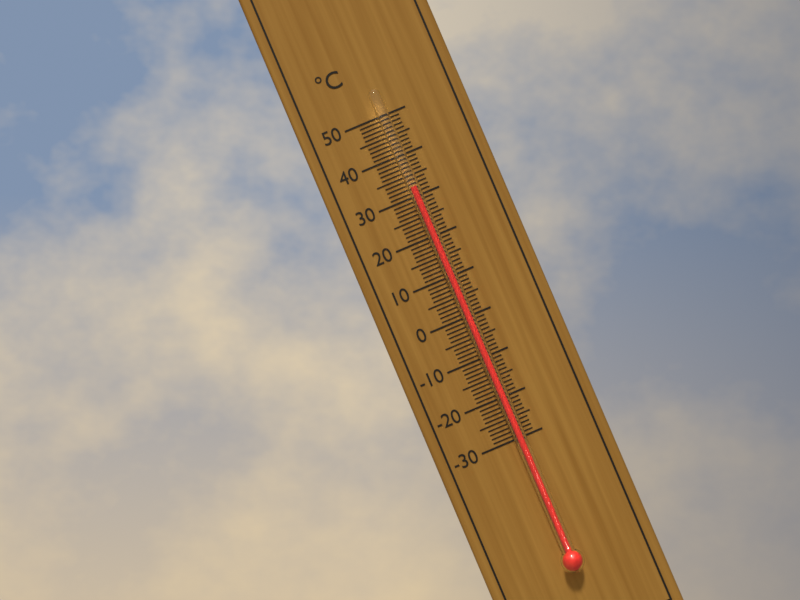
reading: 32 °C
